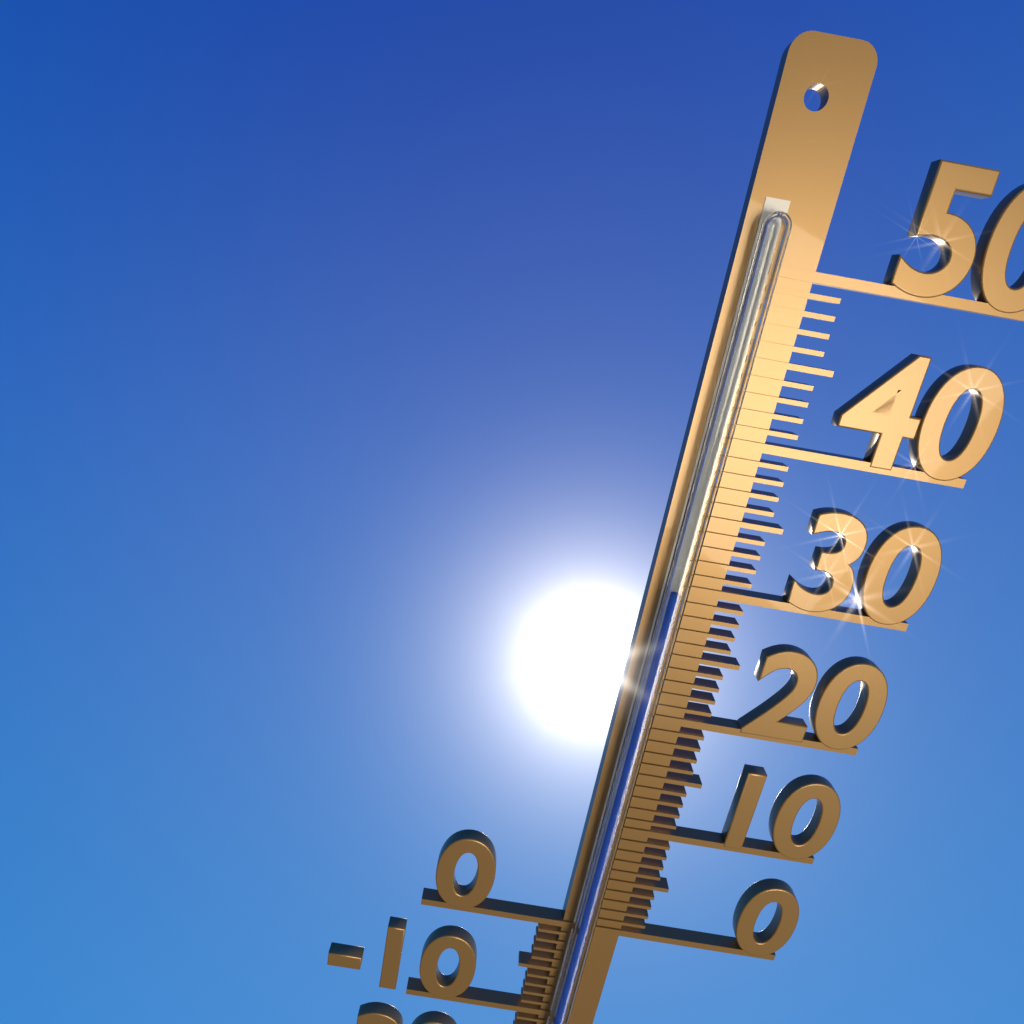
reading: 30 °C
